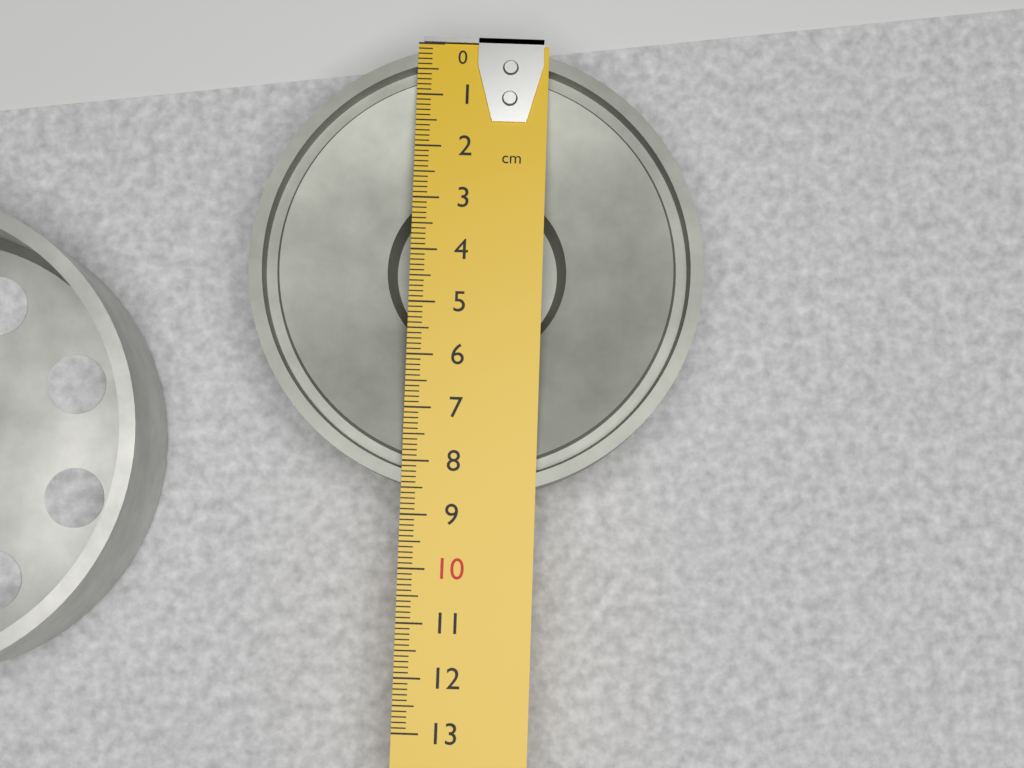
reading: 8.6 cm
